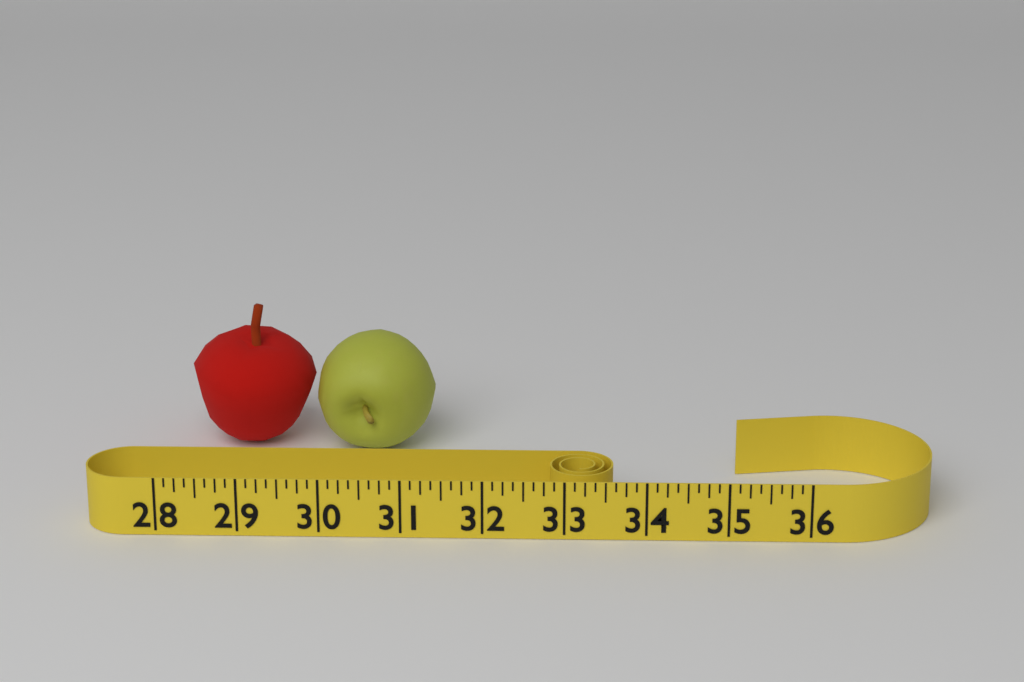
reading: 31.250 (no unit)
